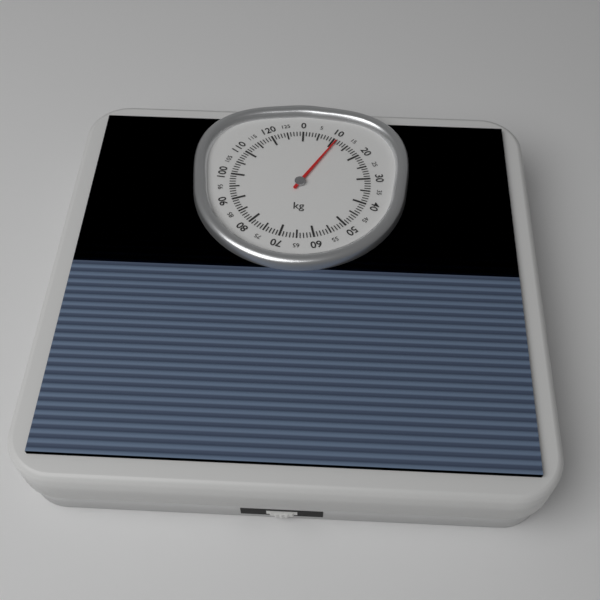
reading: 11 kg
